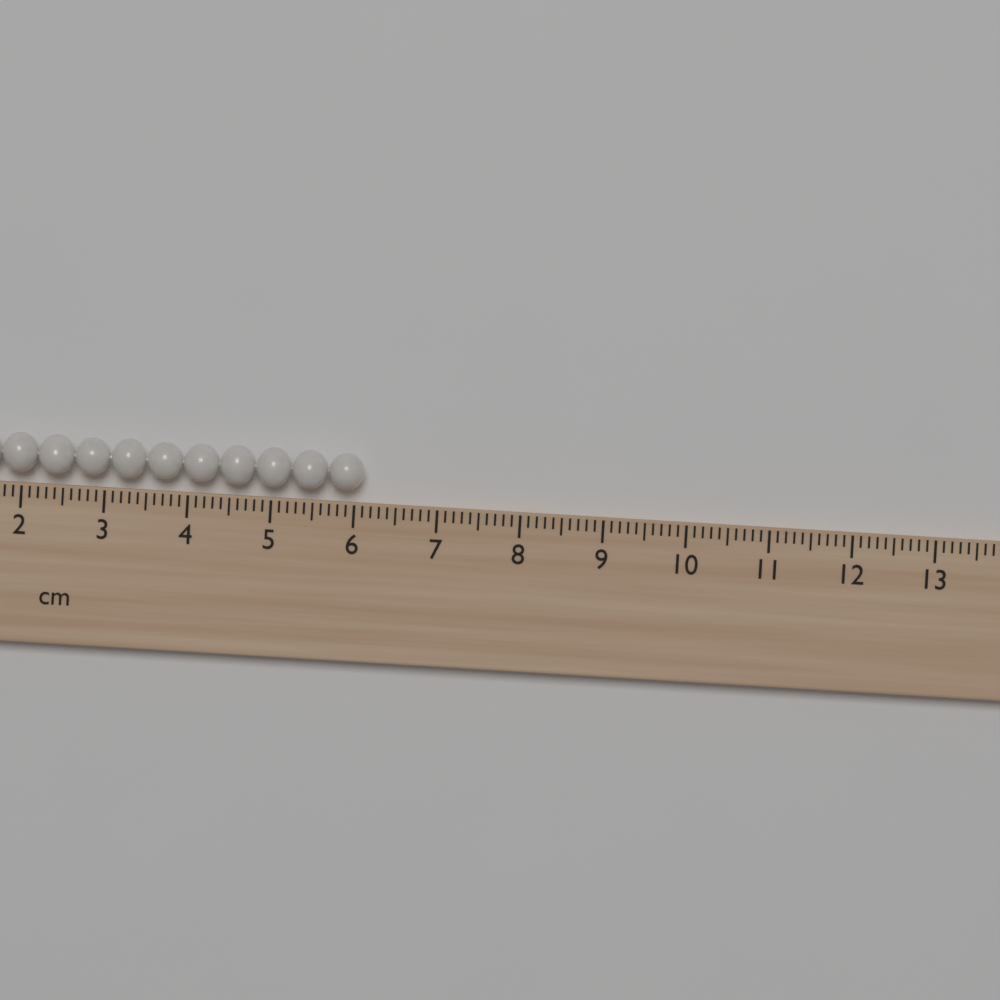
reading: 6.1 cm
